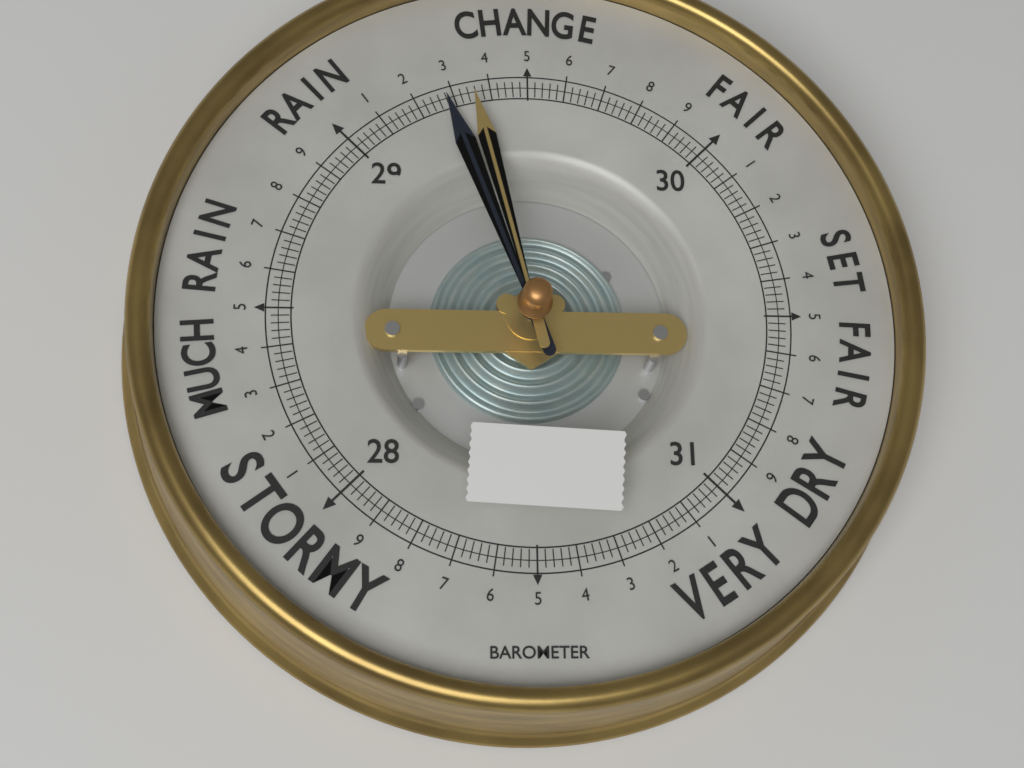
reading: 29.28 (no unit)
